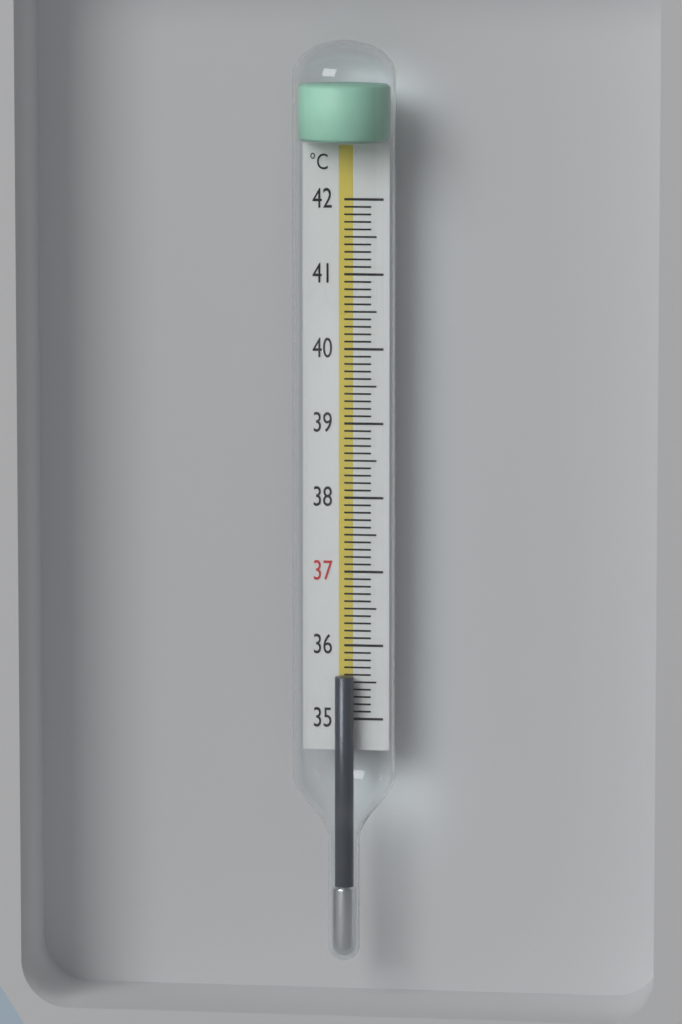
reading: 35.6 °C
